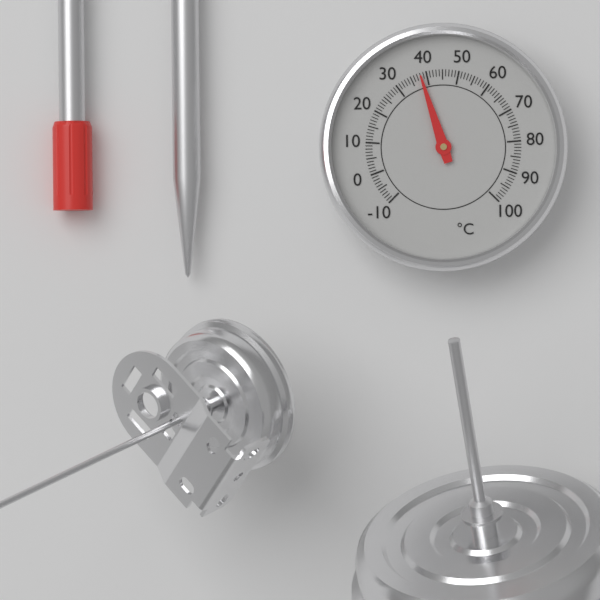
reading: 38 °C
